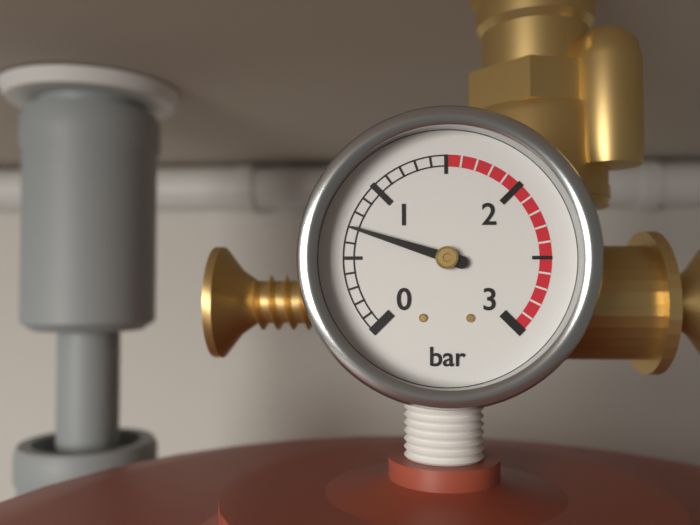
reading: 0.7 bar
